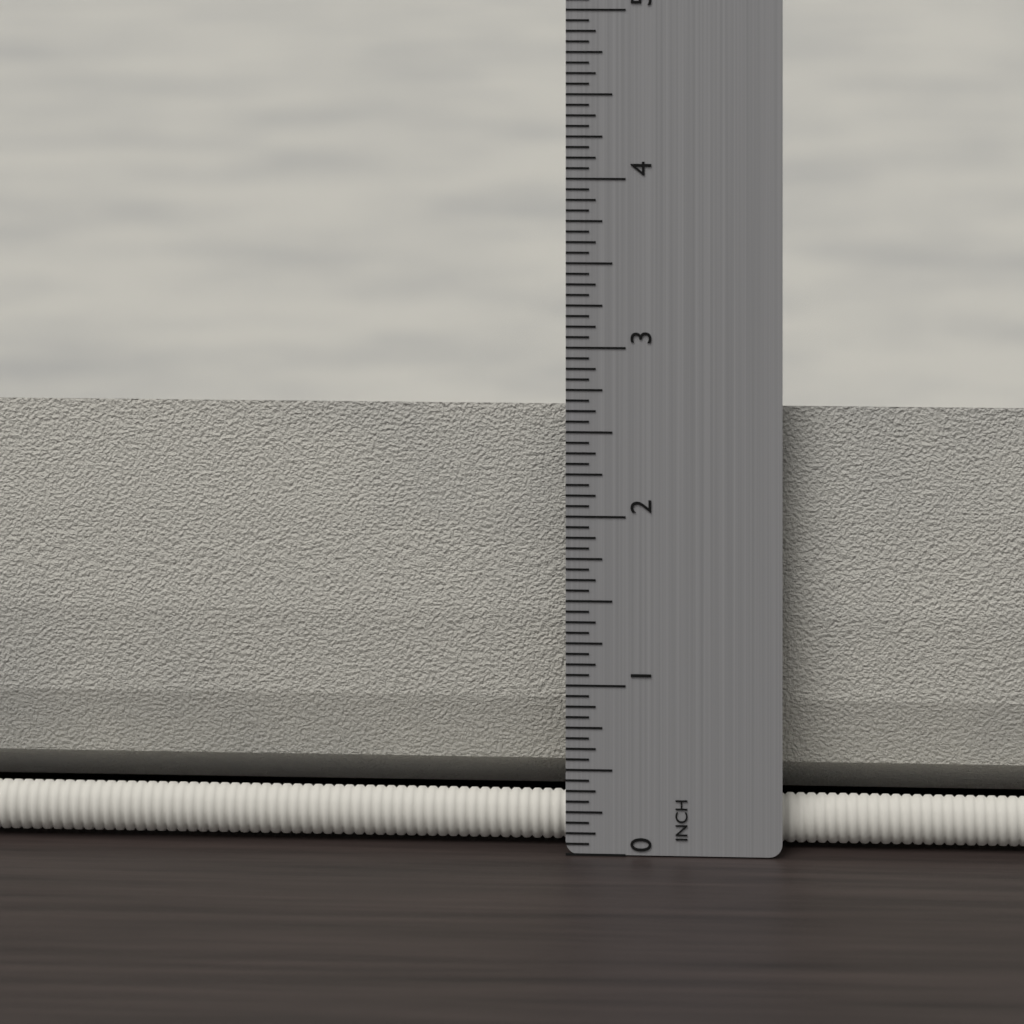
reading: 2.6250 in
